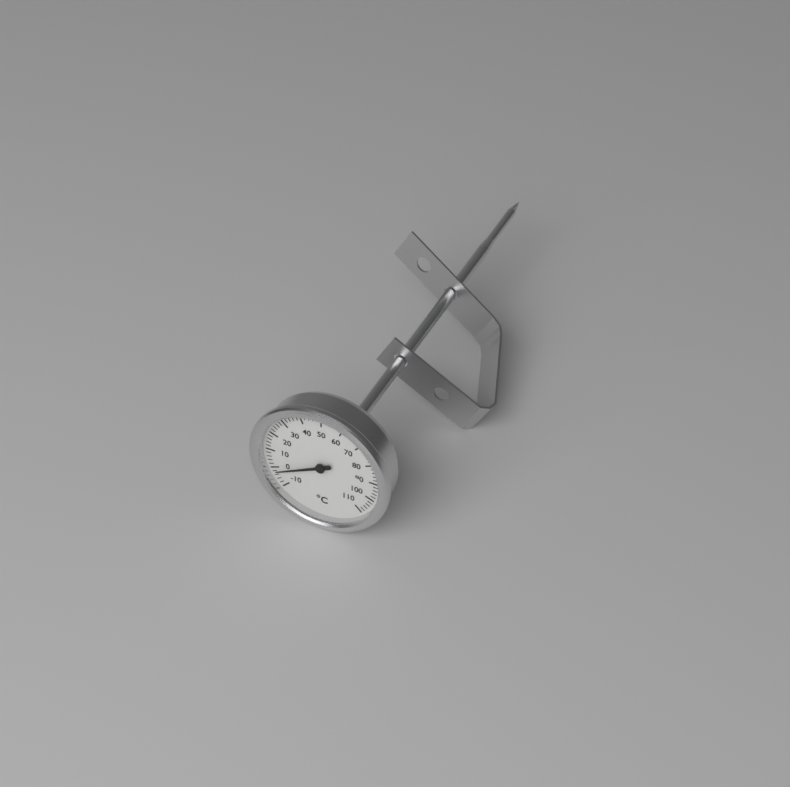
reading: -2 °C
